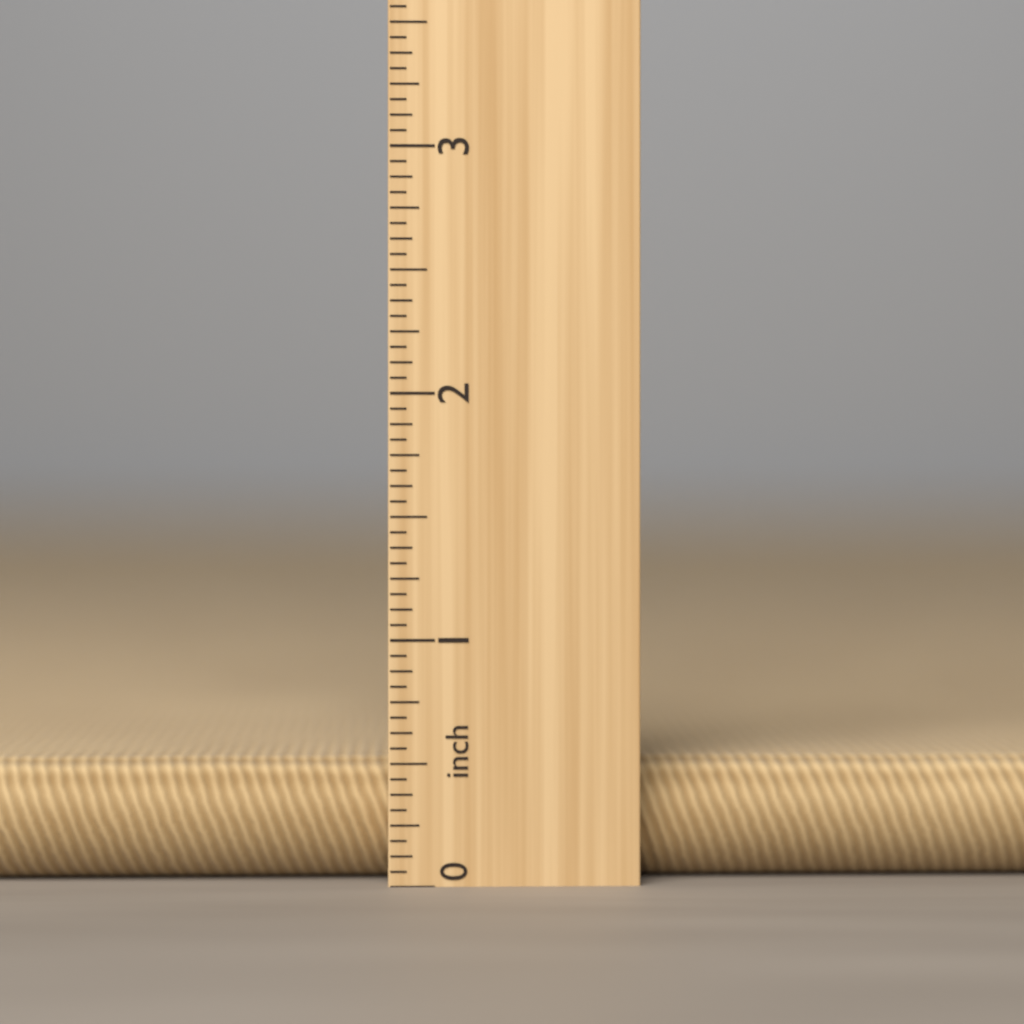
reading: 0.5000 in
